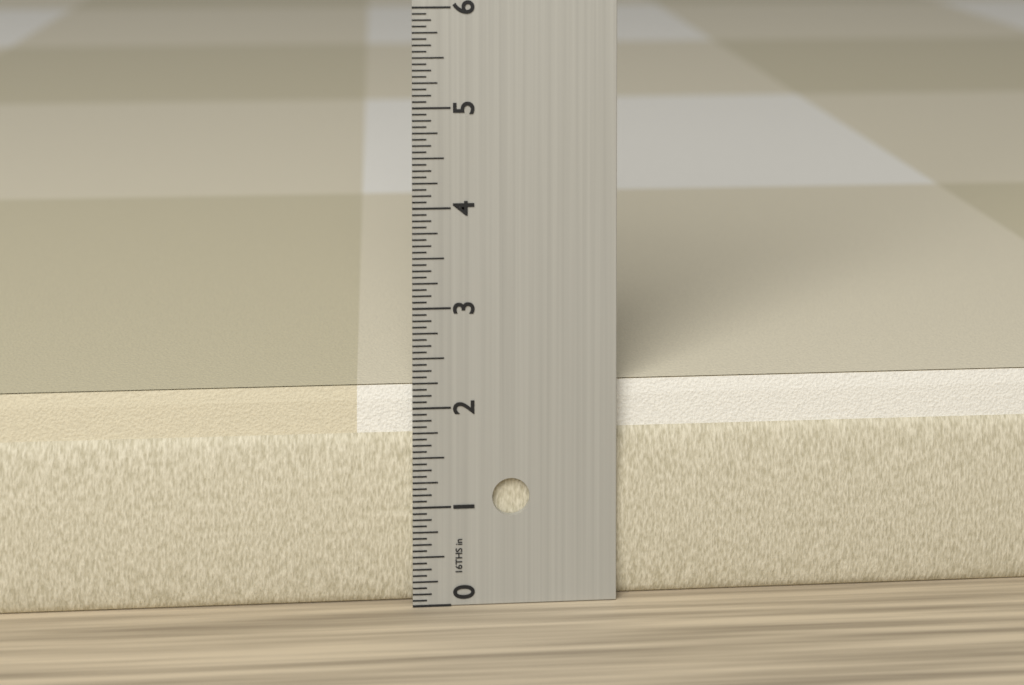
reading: 2.1875 in
